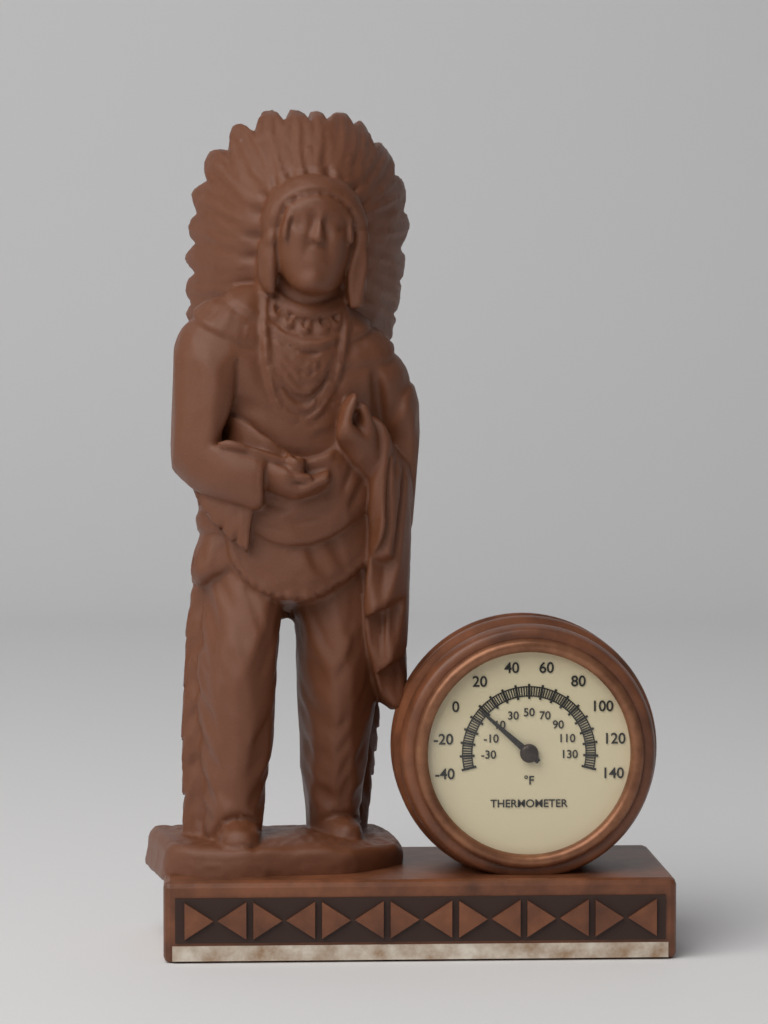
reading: 8 °F
